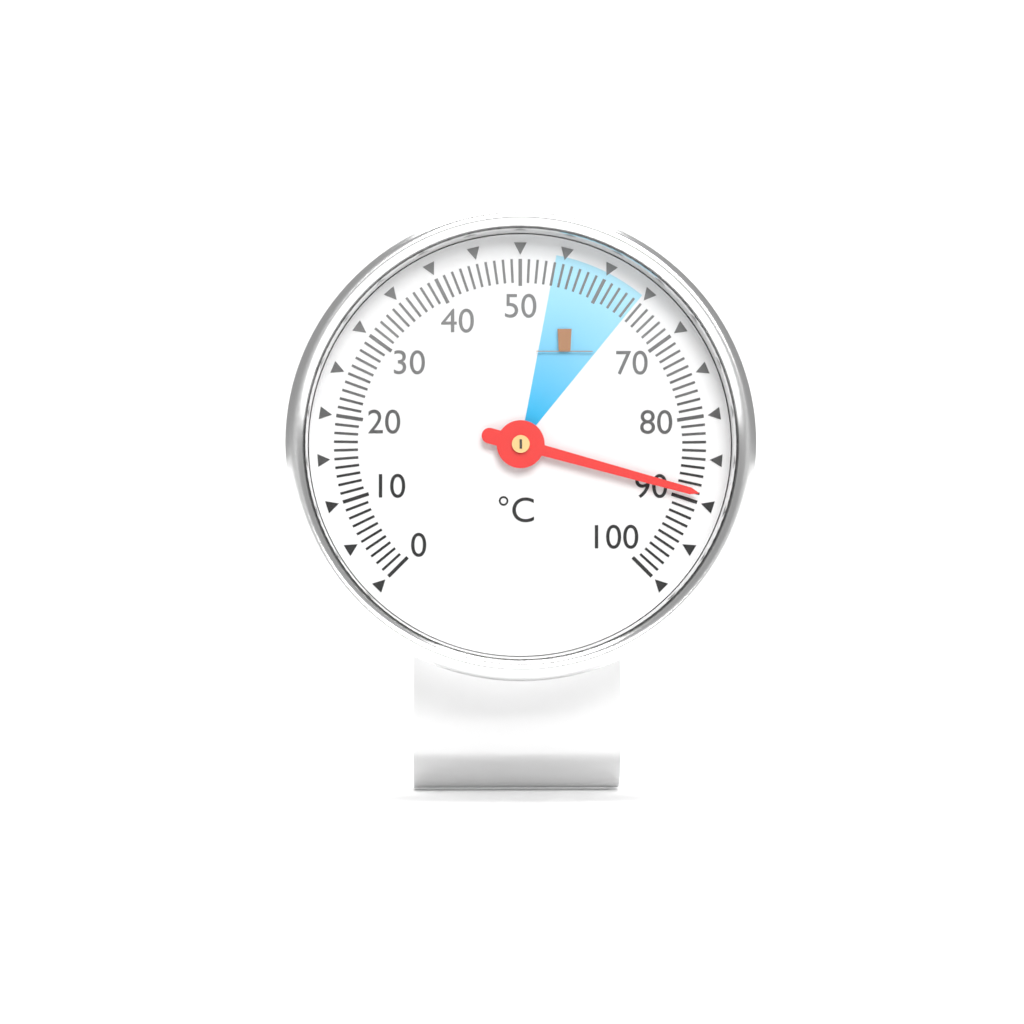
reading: 89 °C
